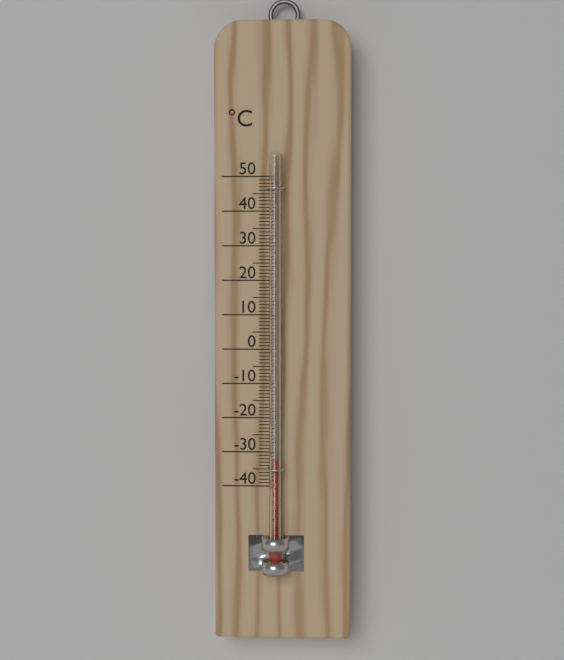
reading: -32 °C
